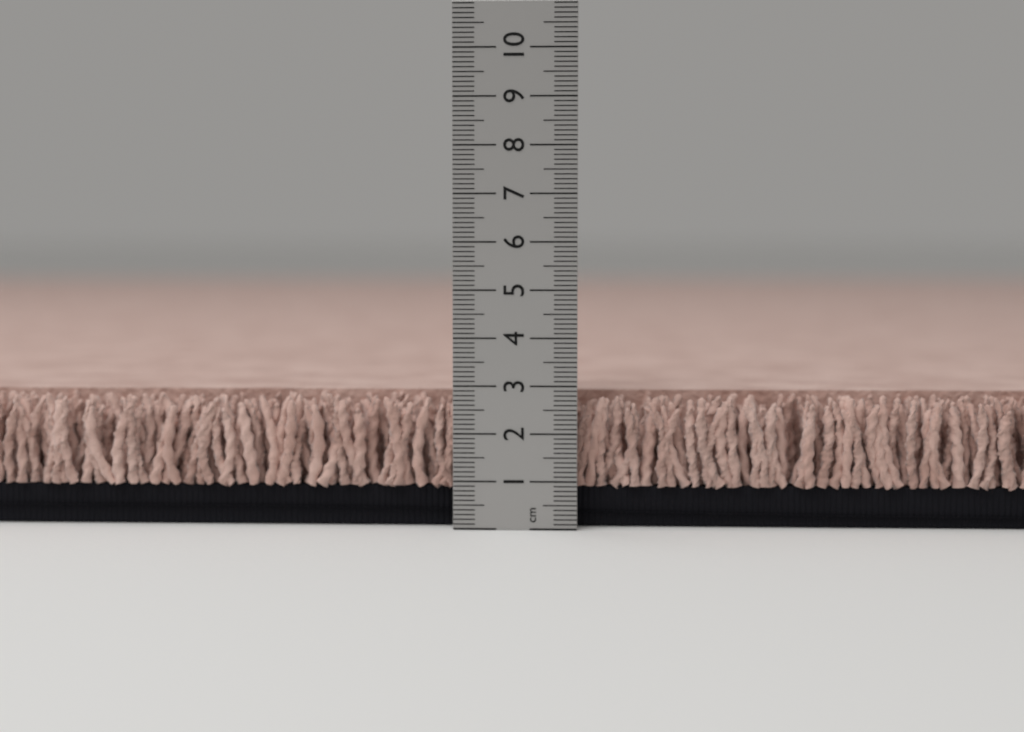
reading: 2.8 cm
